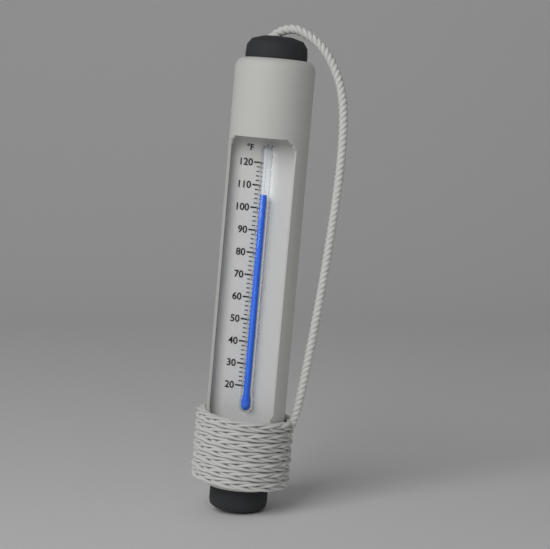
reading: 106 °F
